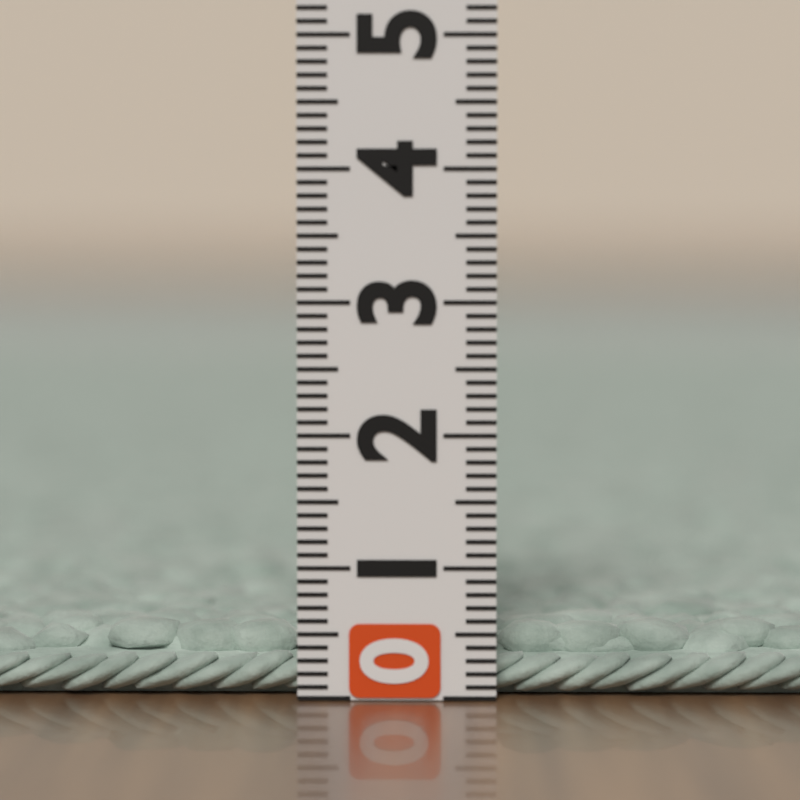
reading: 0.5 (no unit)
